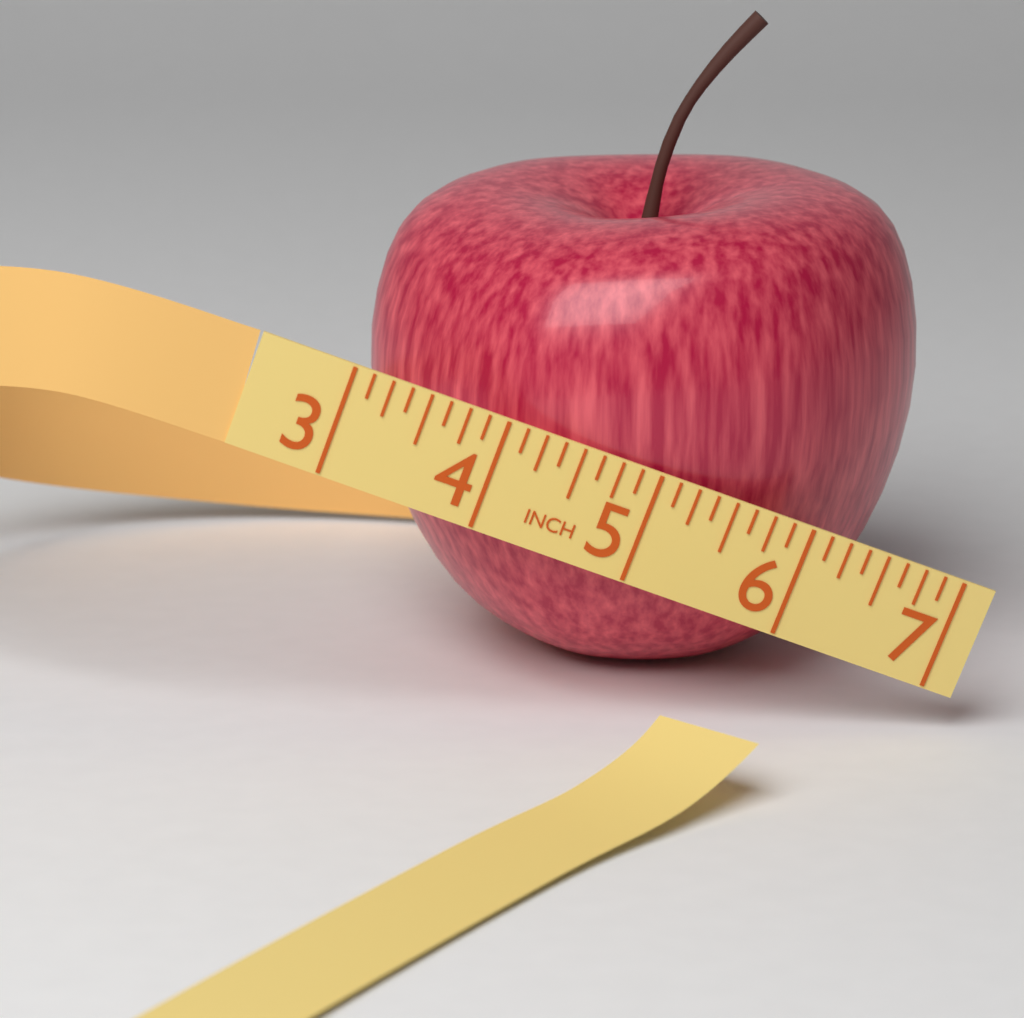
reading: 6.625 in
